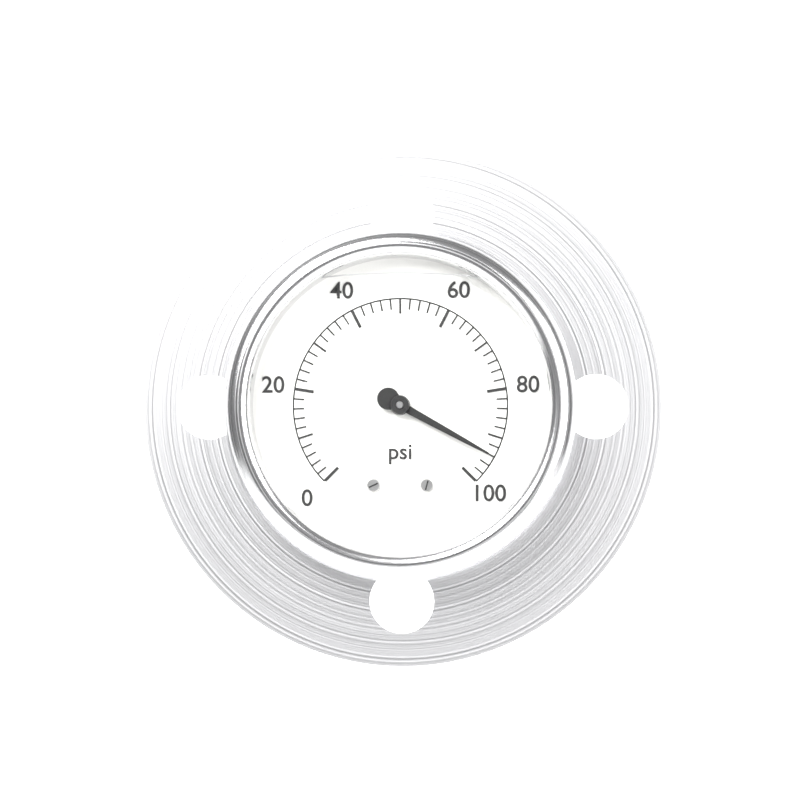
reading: 94 psi
